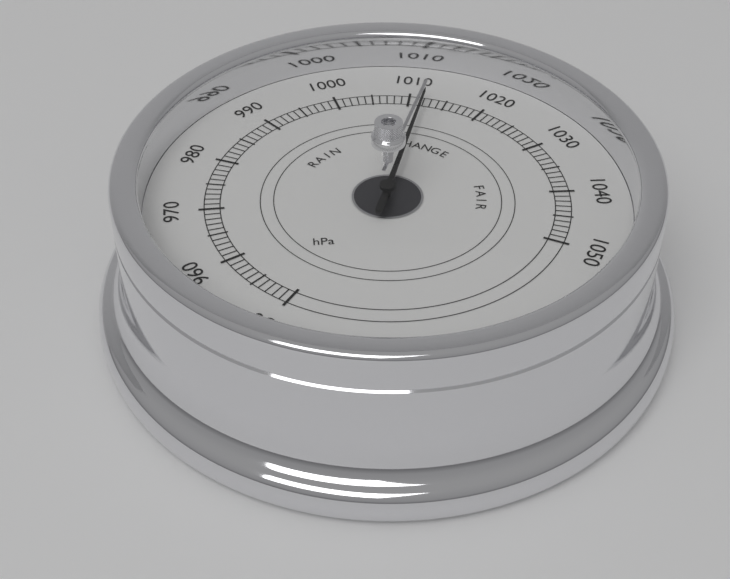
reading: 1012 hPa
